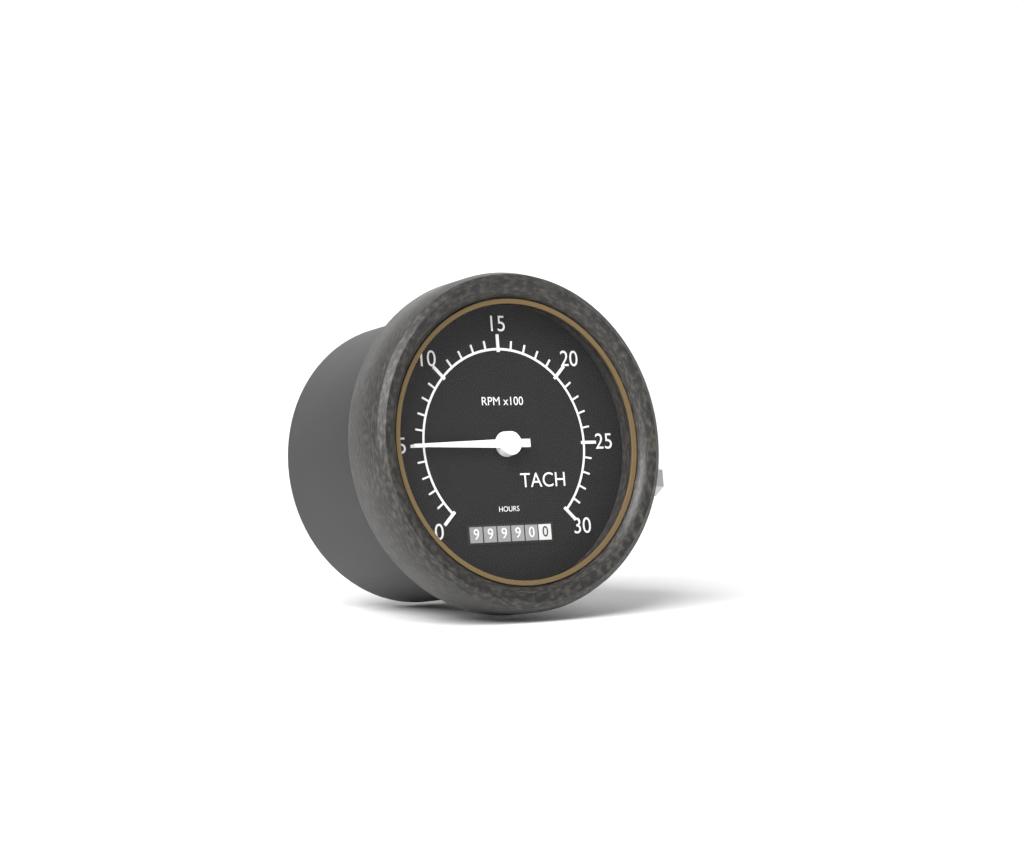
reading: 500 RPM
